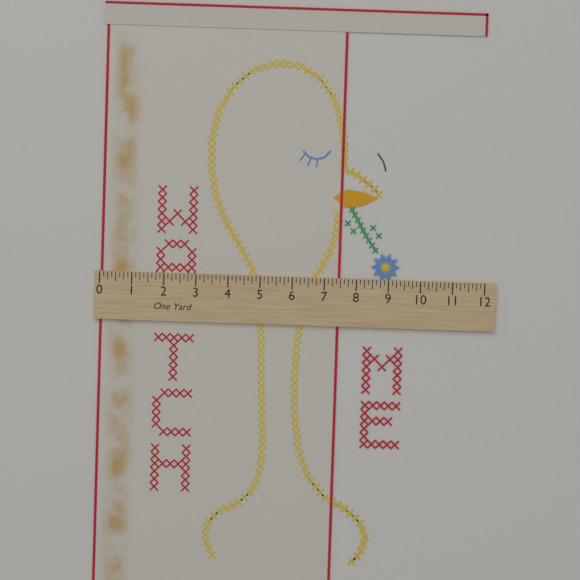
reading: 7.500 in
